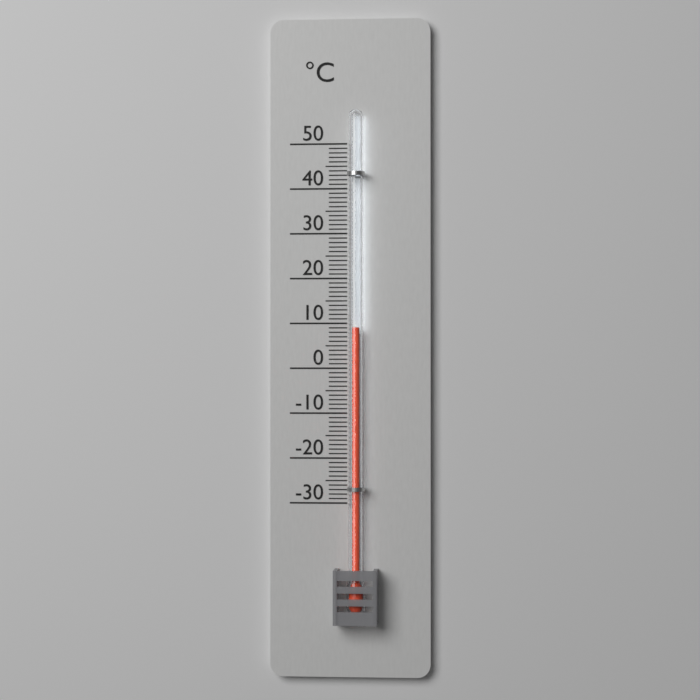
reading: 9 °C
